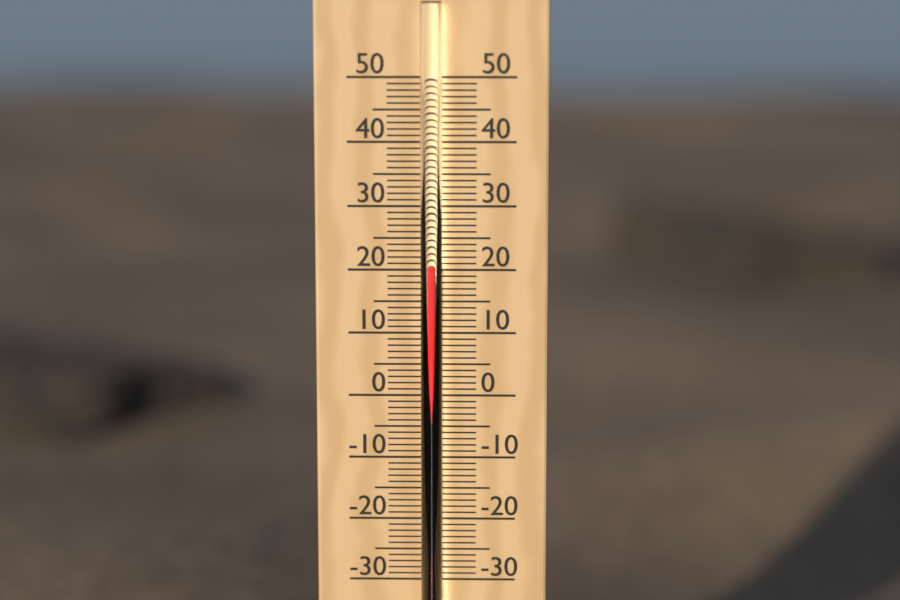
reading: 21 °C
